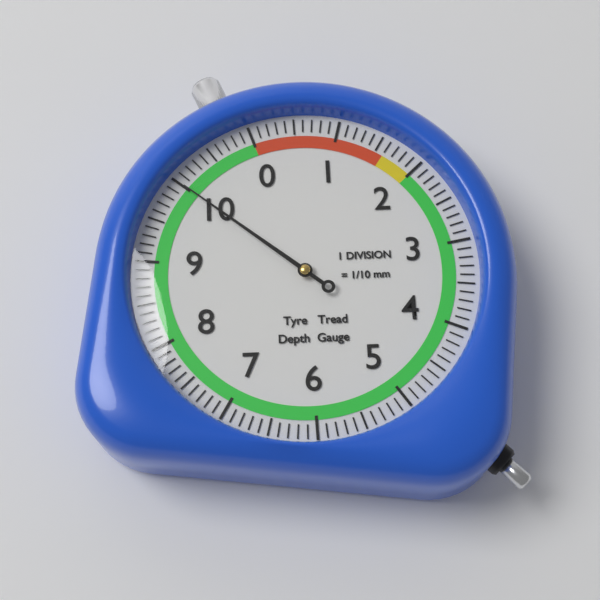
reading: 10.0 mm
